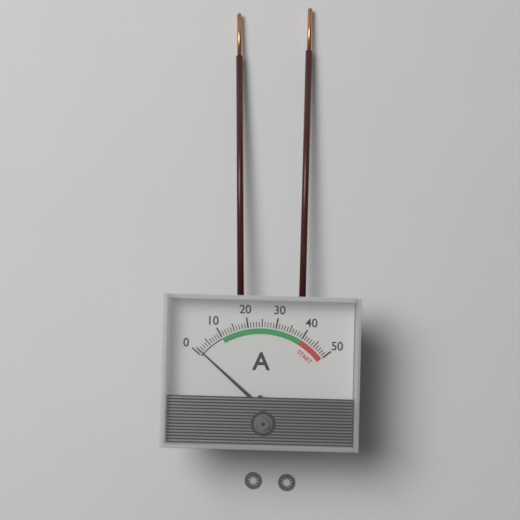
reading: 1 A
